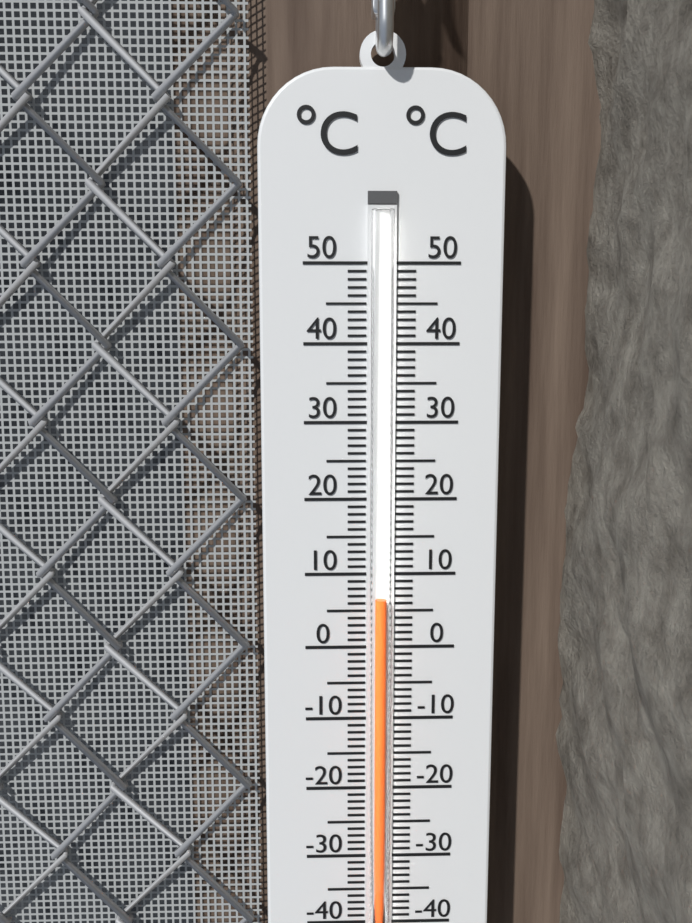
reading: 7 °C
